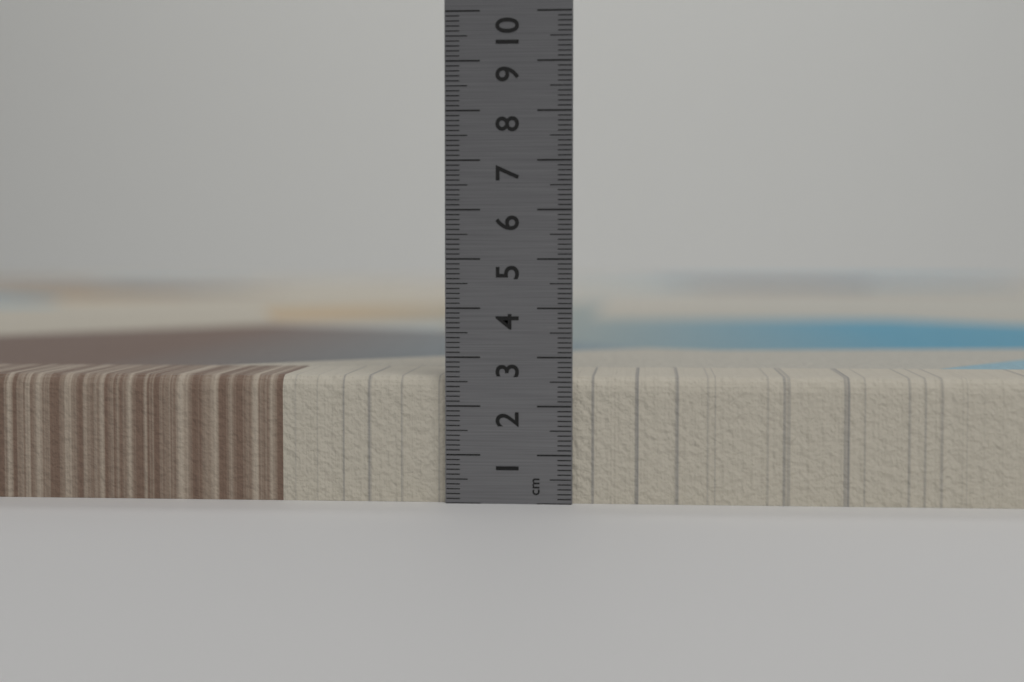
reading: 2.6 cm
